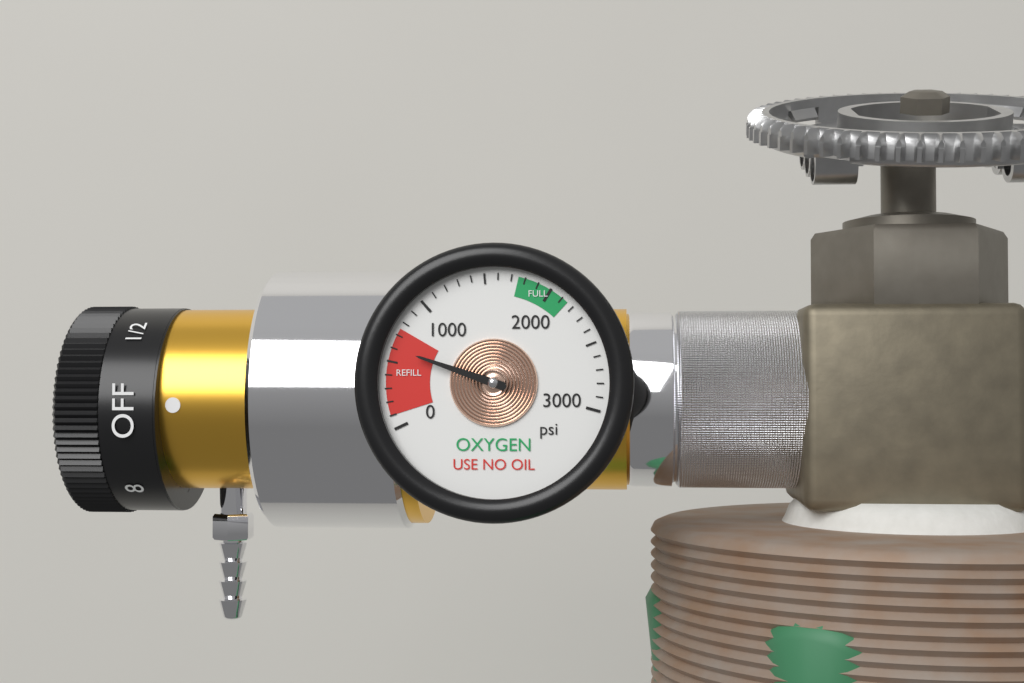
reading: 600 psi
